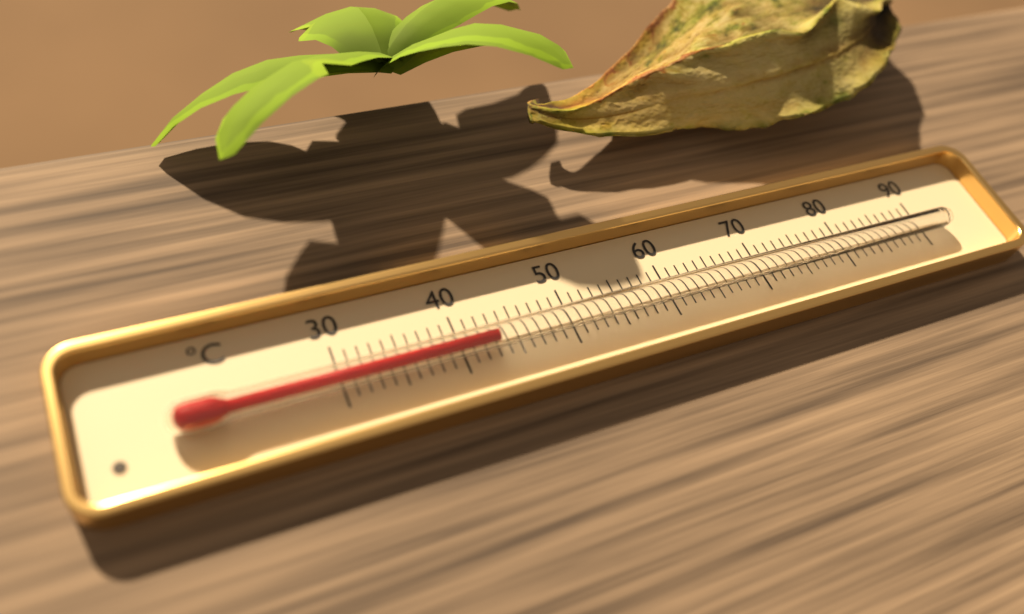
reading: 43 °C
